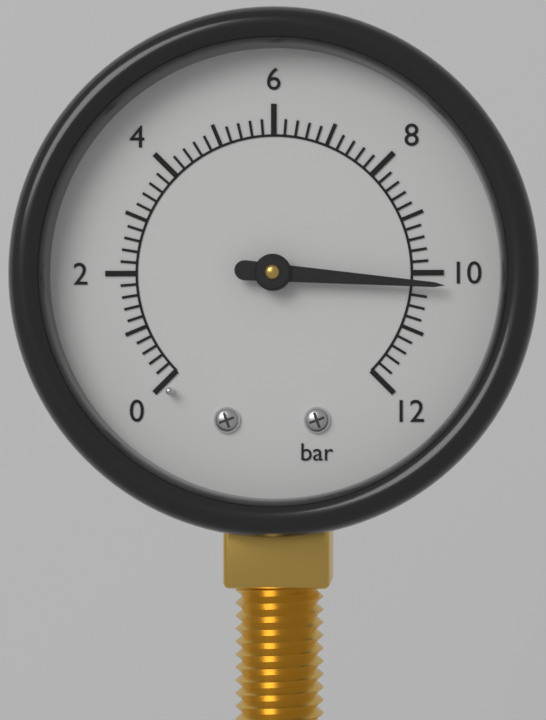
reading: 10.2 bar
